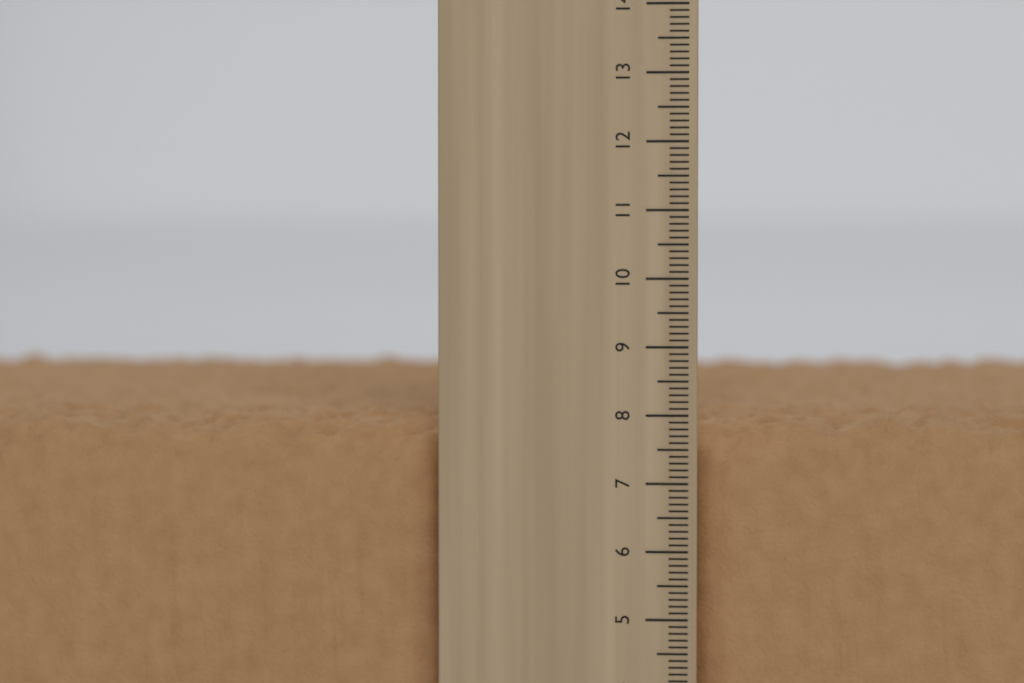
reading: 8.0 cm
